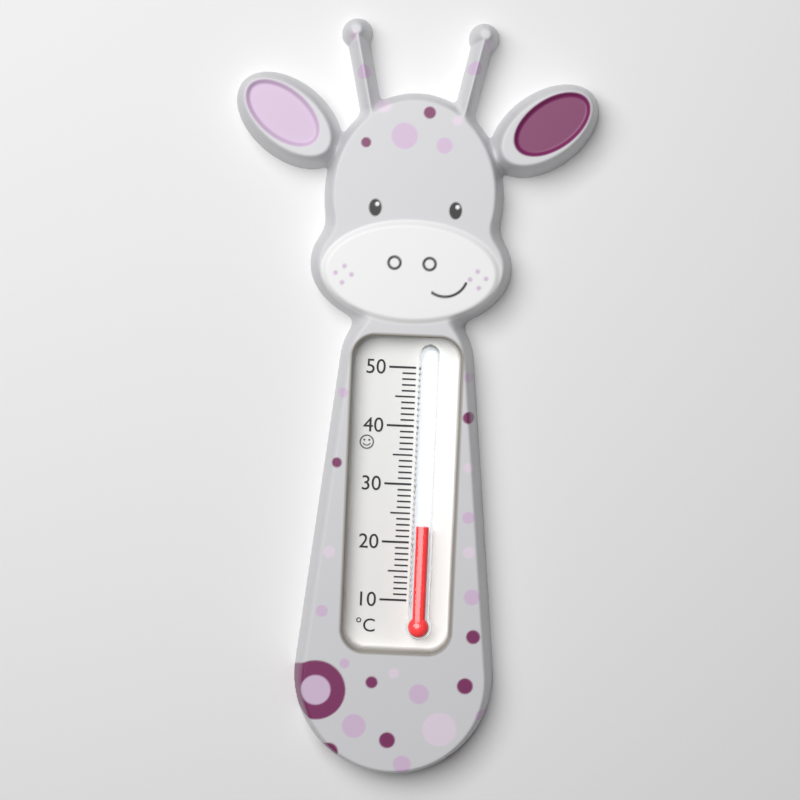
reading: 23 °C
